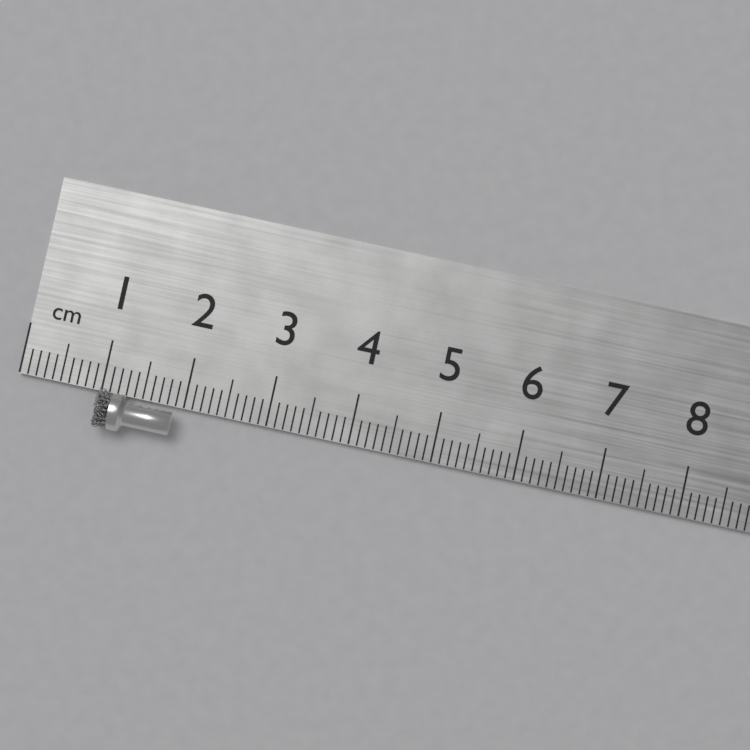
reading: 1.9 cm
